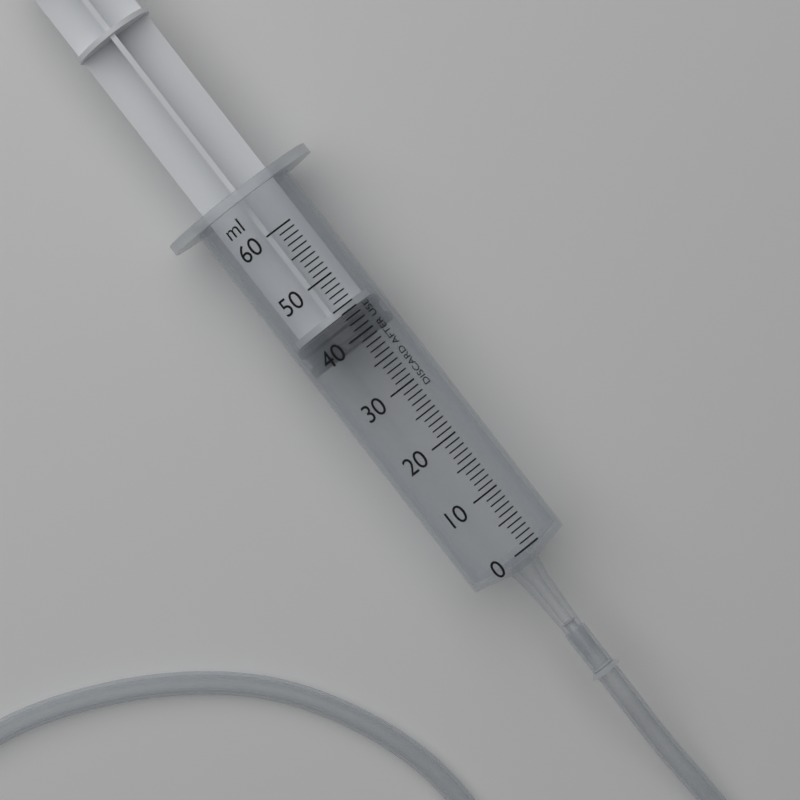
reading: 39 ml
